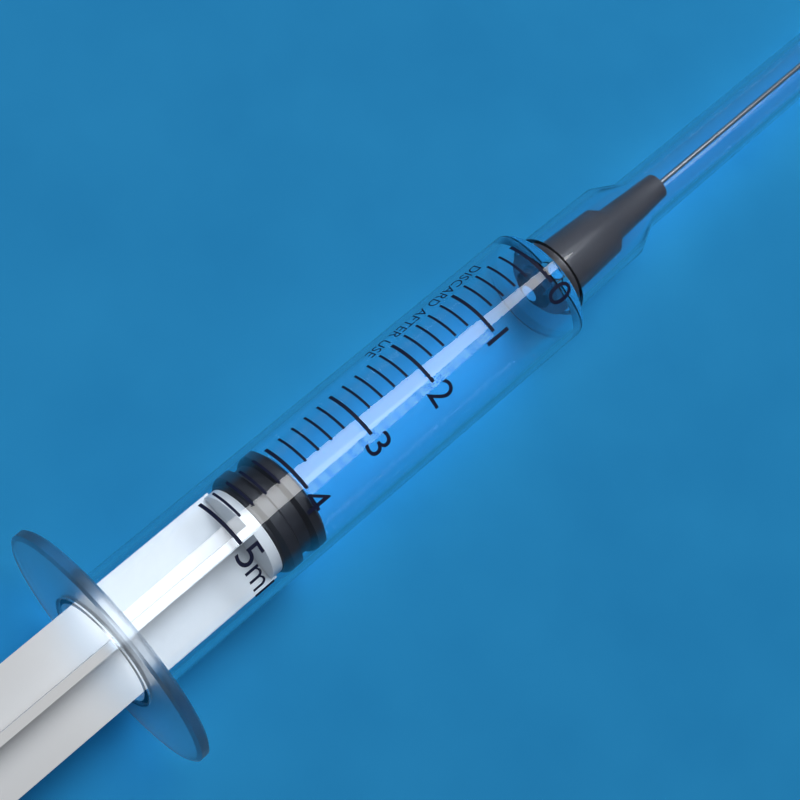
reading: 4.0 ml
